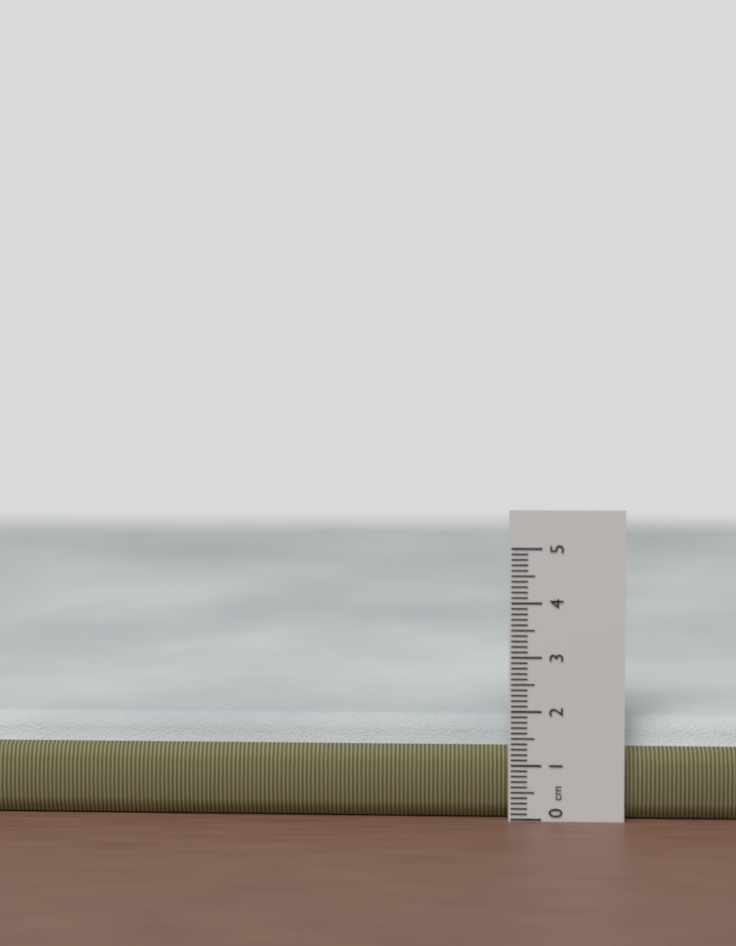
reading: 1.8 cm
